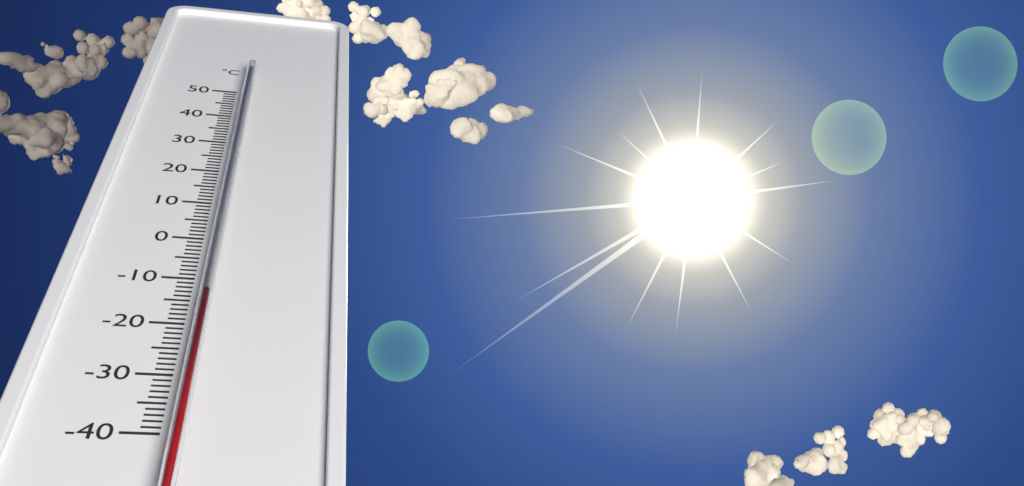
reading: -15 °C
